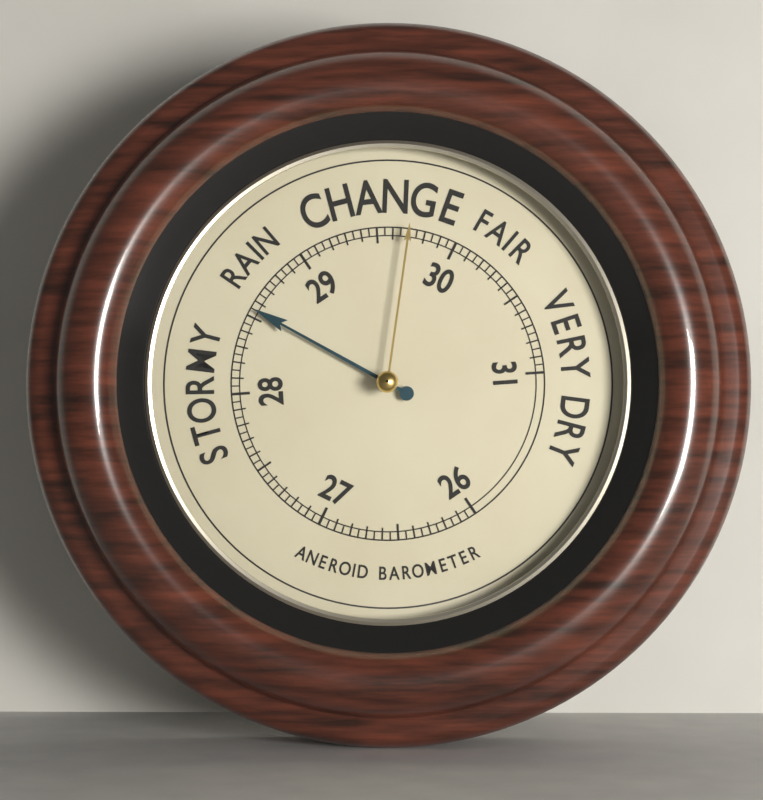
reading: 28.55 (no unit)
